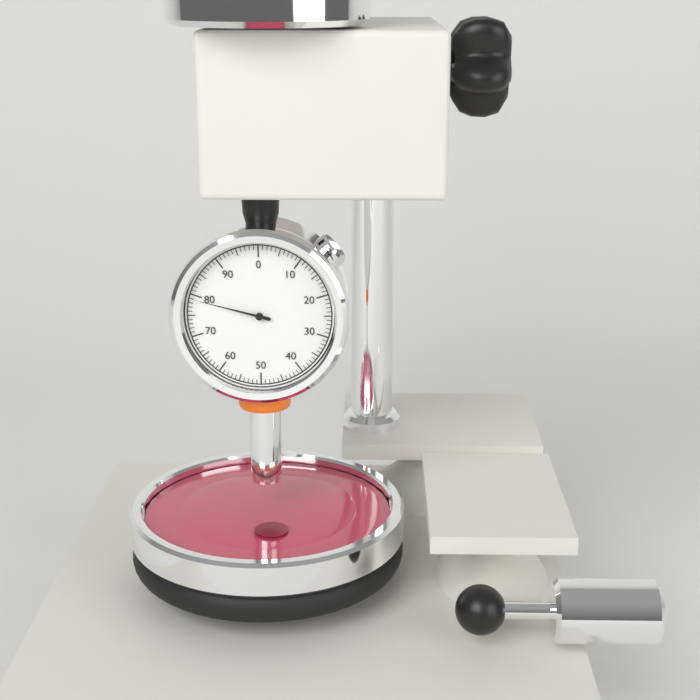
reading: 79 (no unit)
